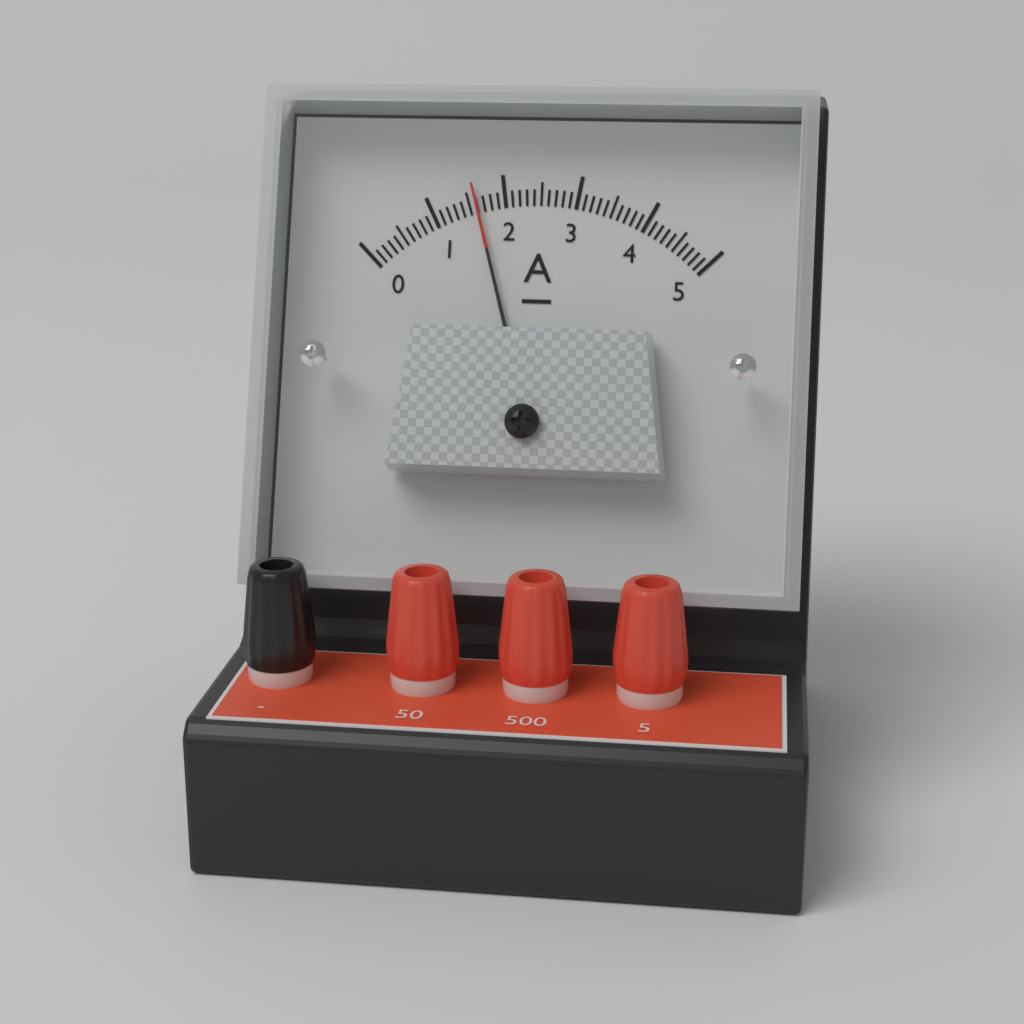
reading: 1.6 A
